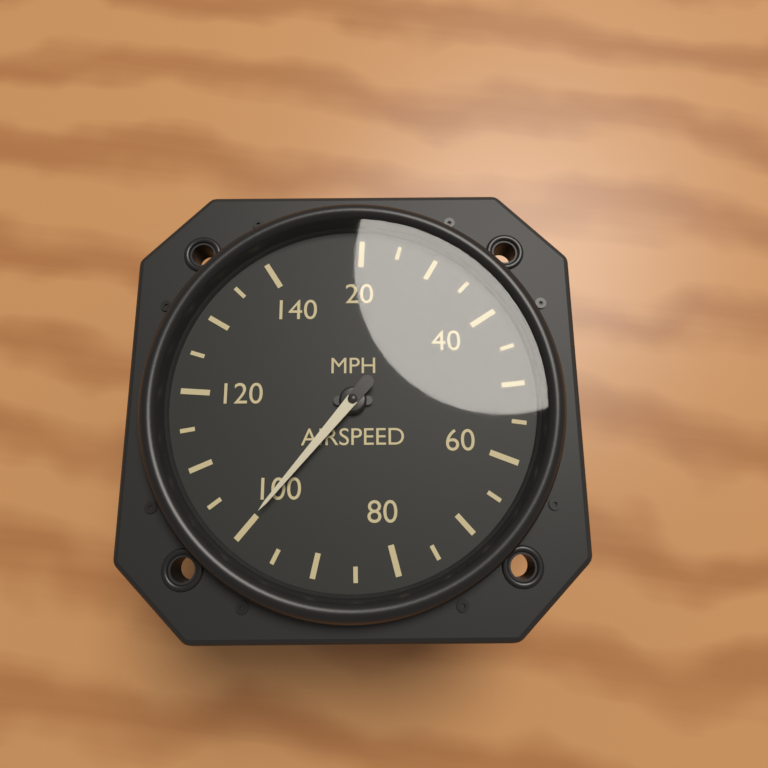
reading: 100 MPH
